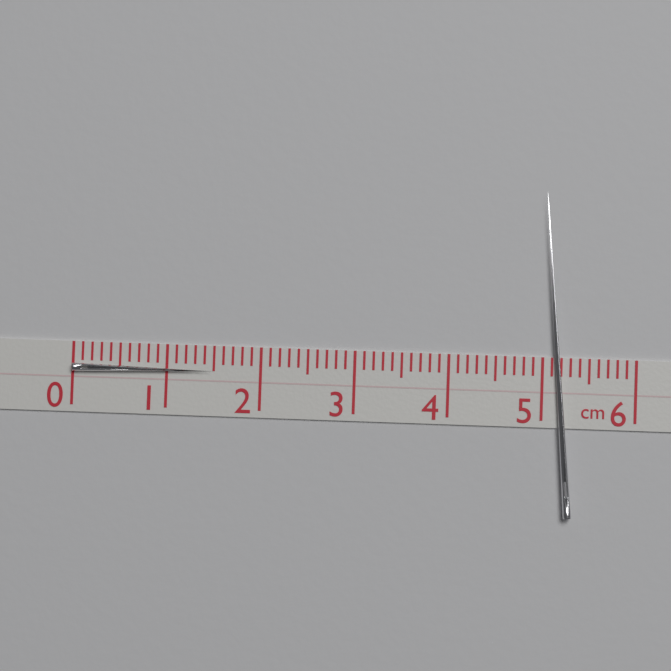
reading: 1.5 cm
